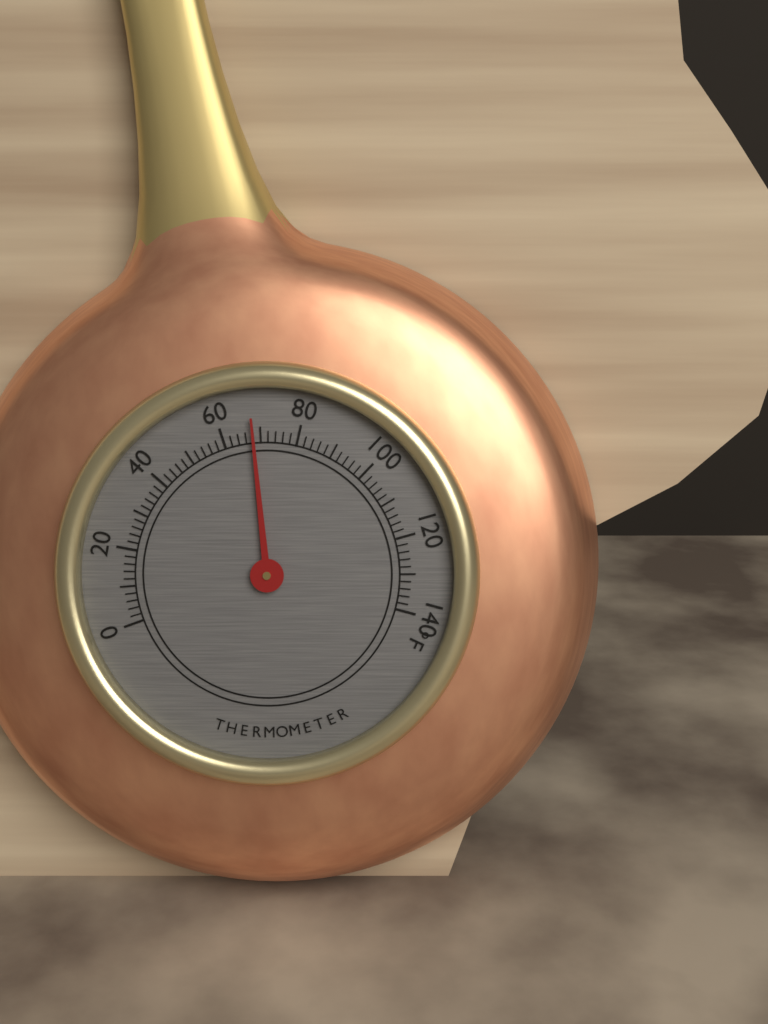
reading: 68 °F
